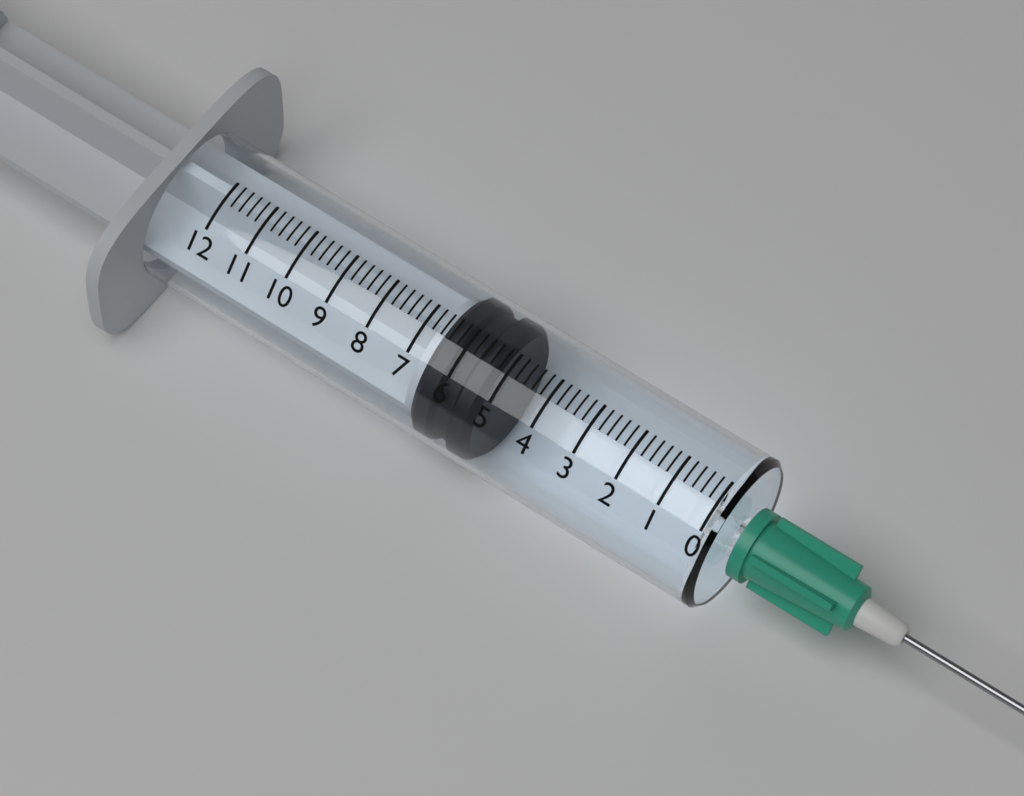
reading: 5.2 (no unit)
